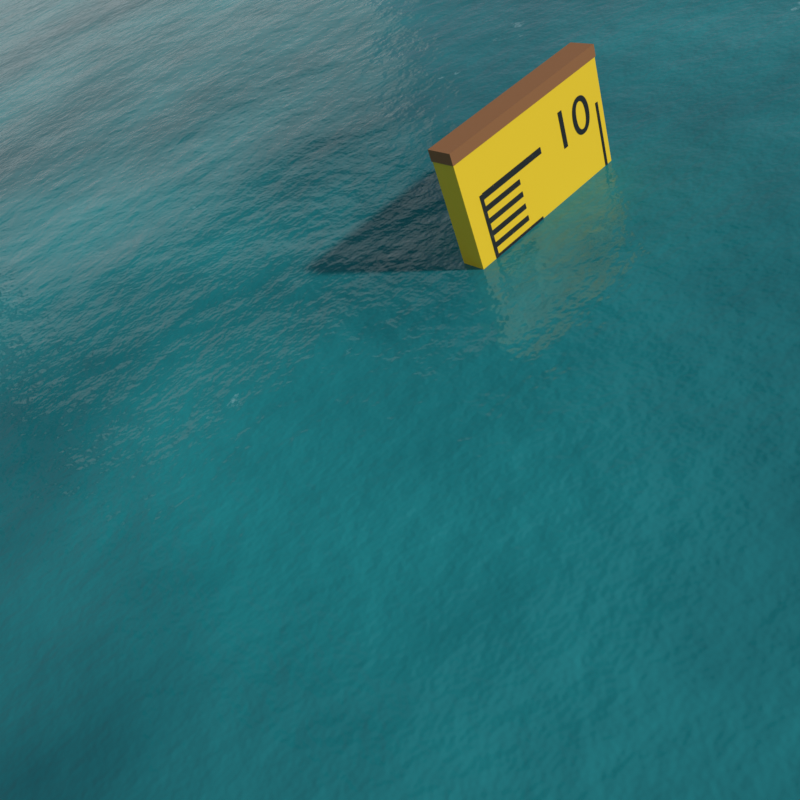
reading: 9.5 (no unit)
